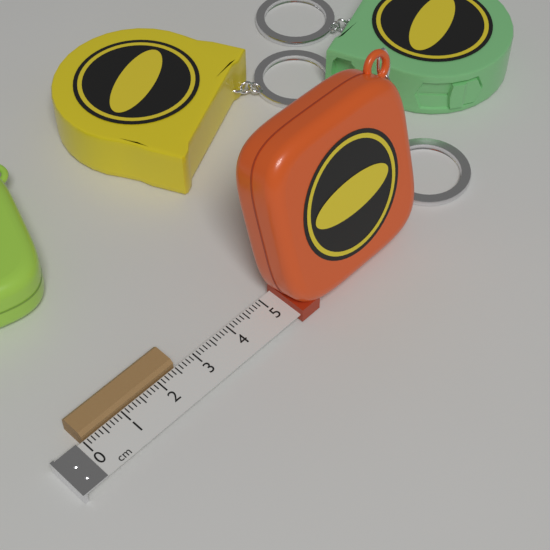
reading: 2.5 cm
